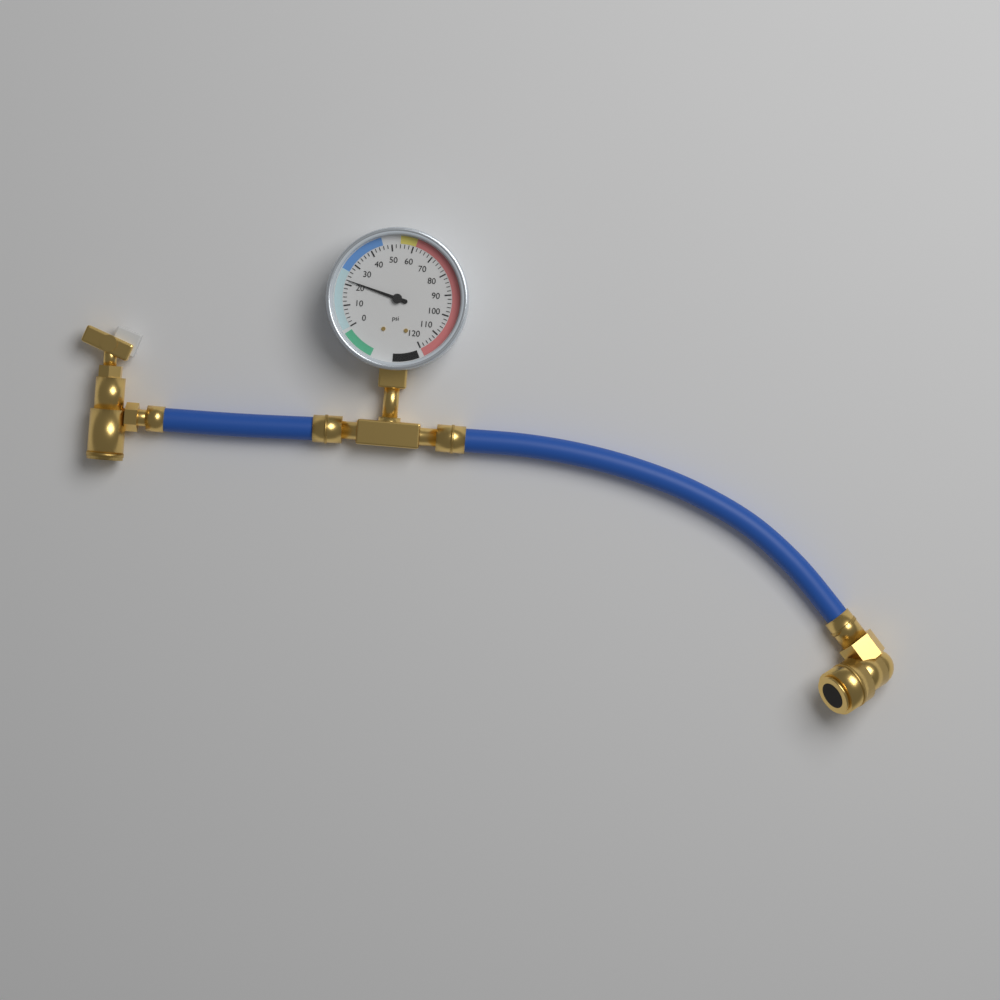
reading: 22 psi
